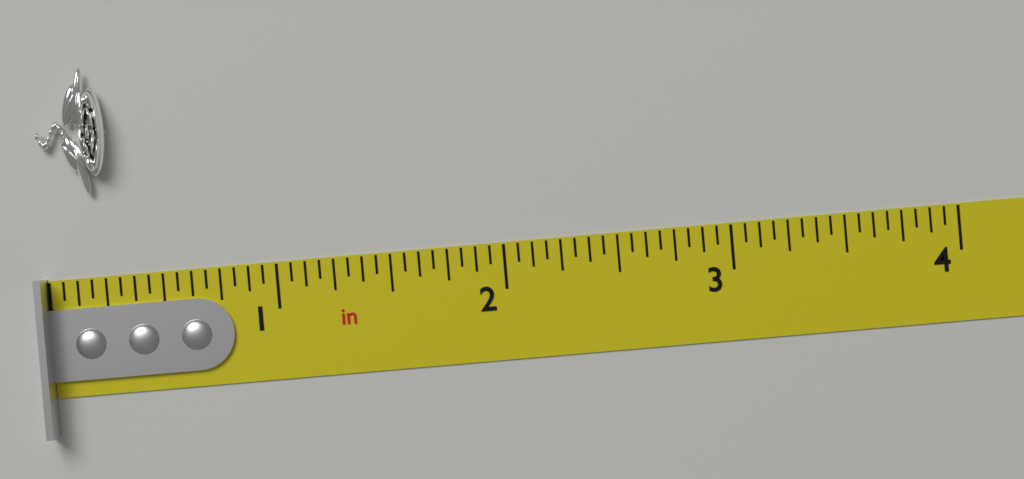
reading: 0.3125 in
